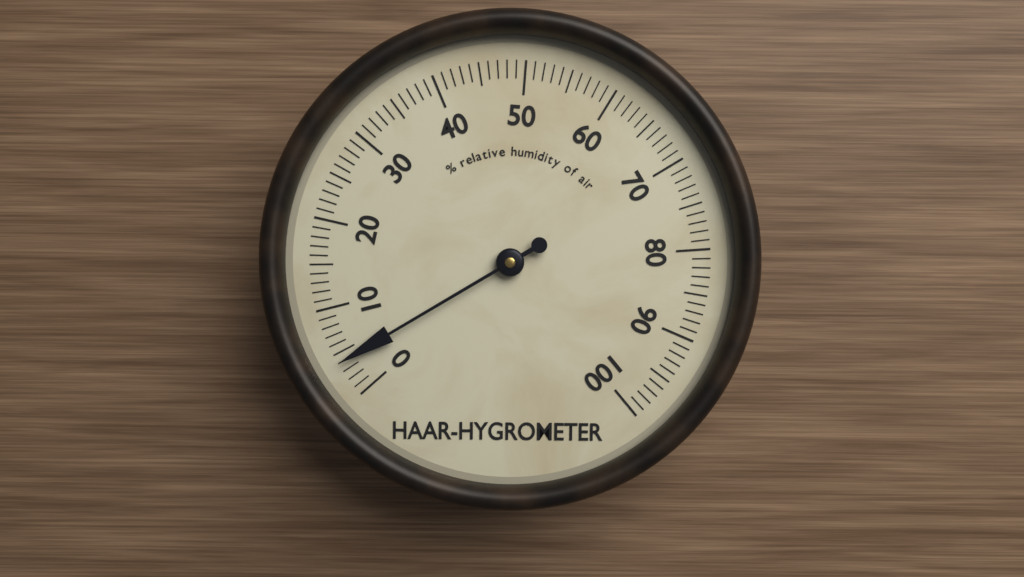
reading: 4 %
